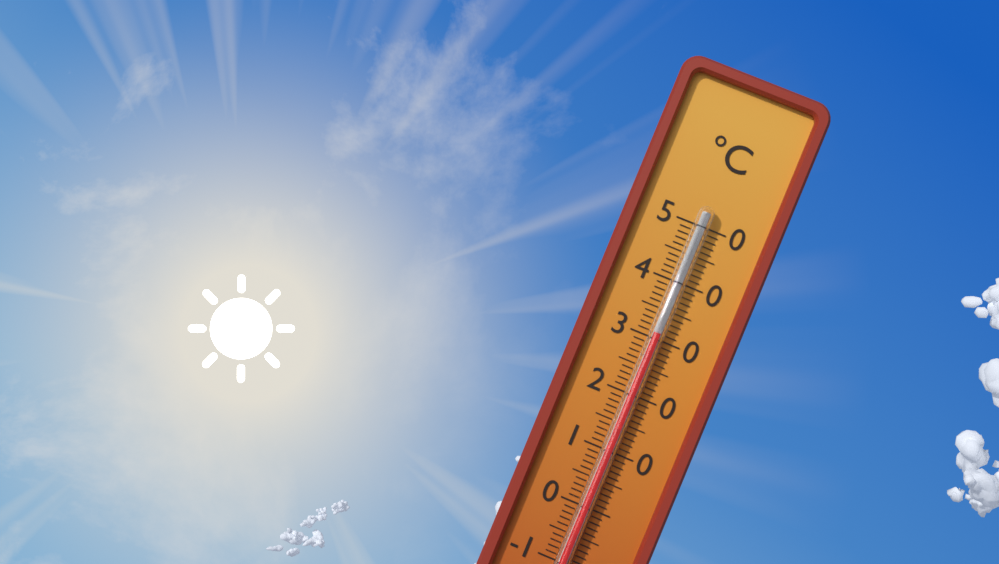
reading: 31 °C
